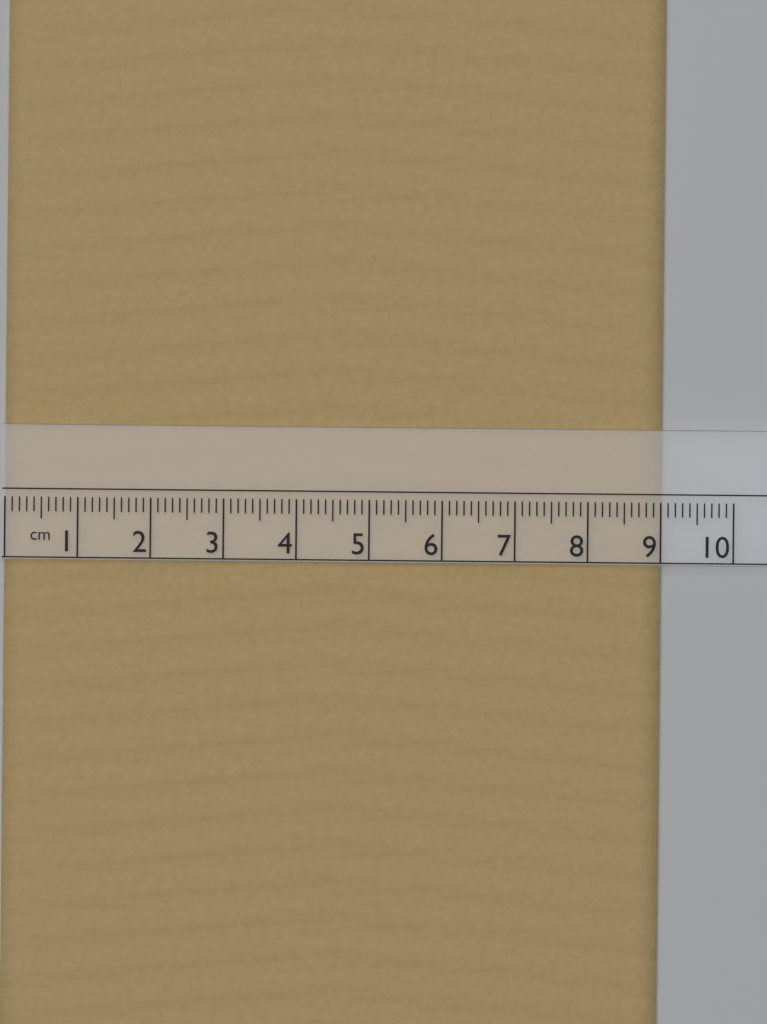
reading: 9.0 cm
